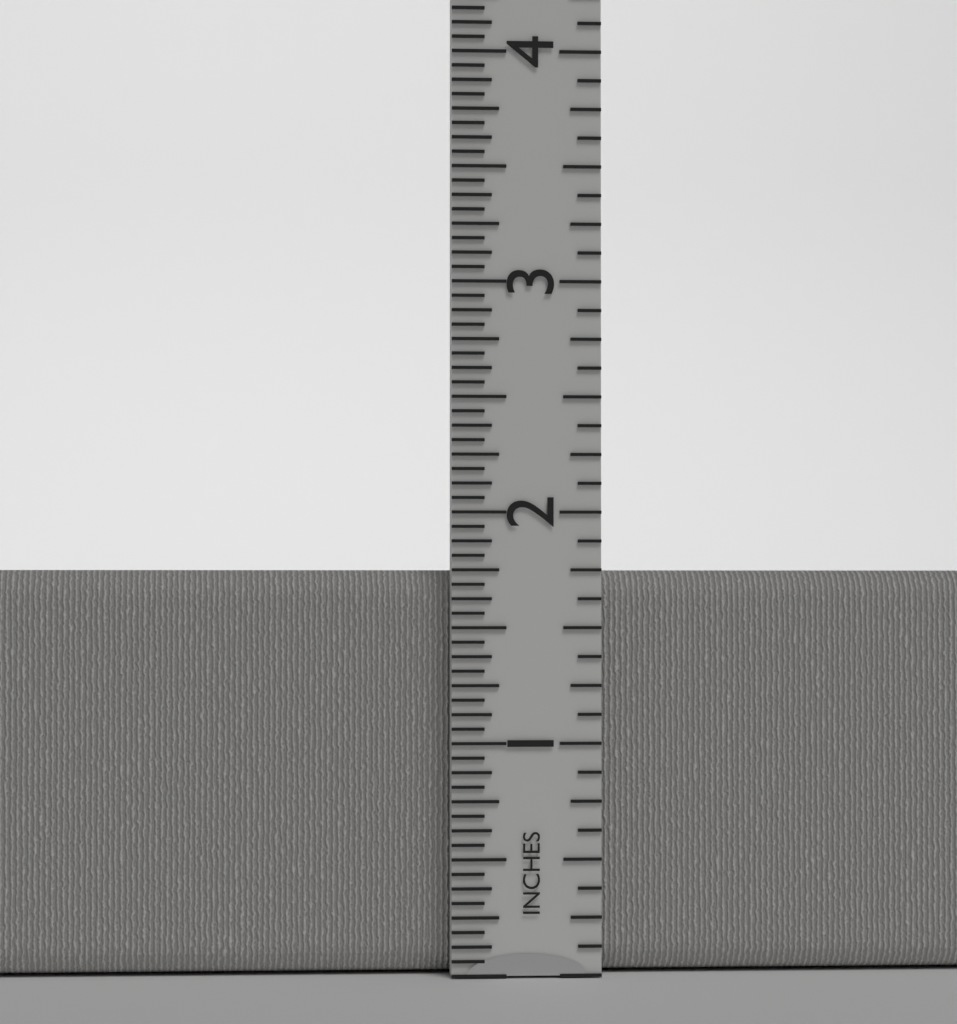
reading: 1.7500 in
